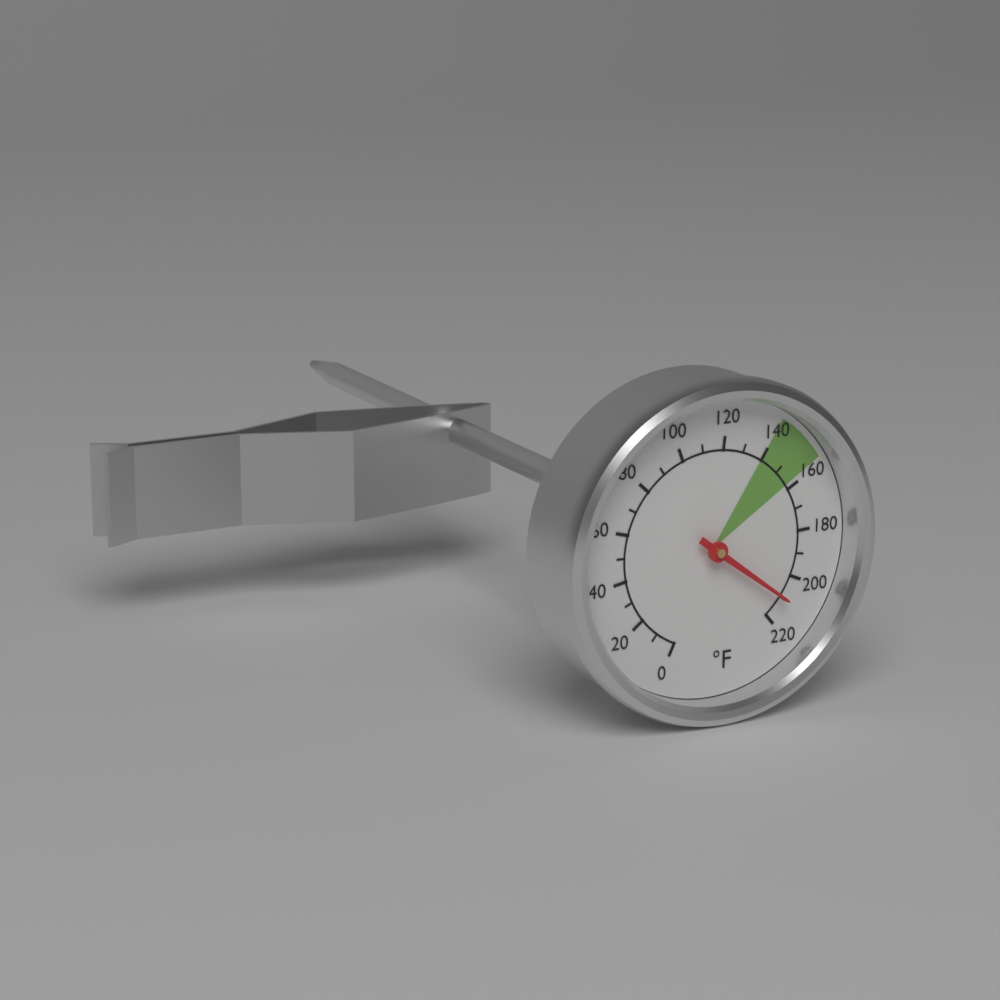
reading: 210 °F
